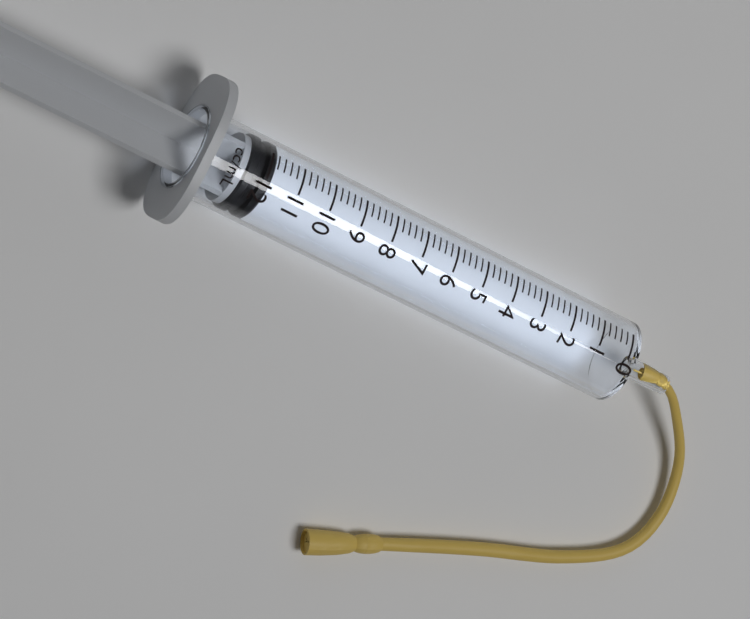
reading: 11.8 ml
